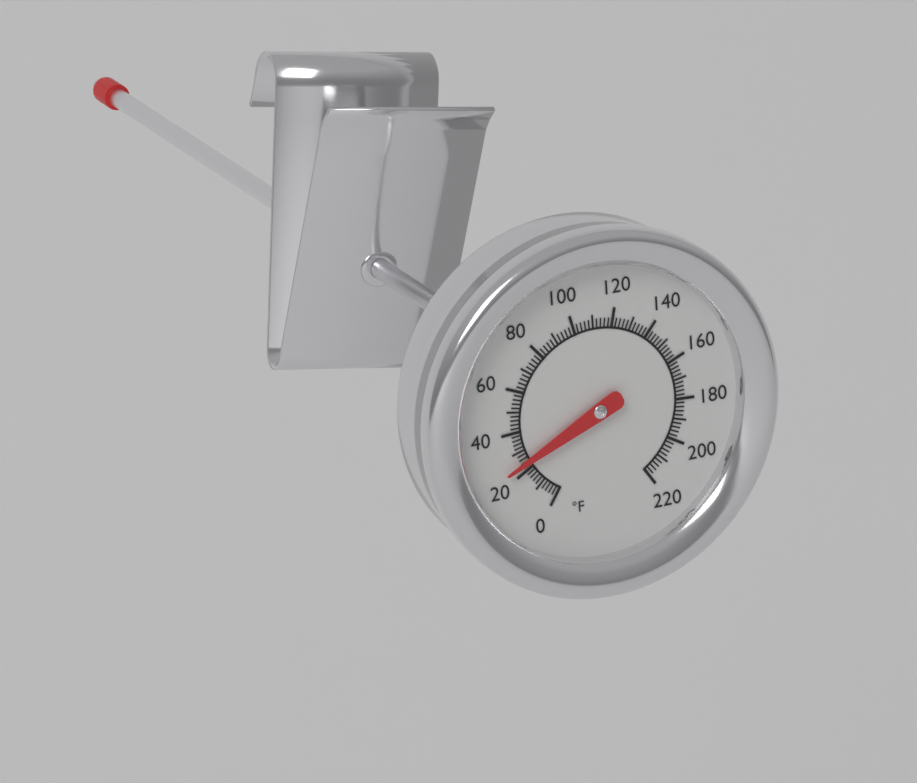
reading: 24 °F
